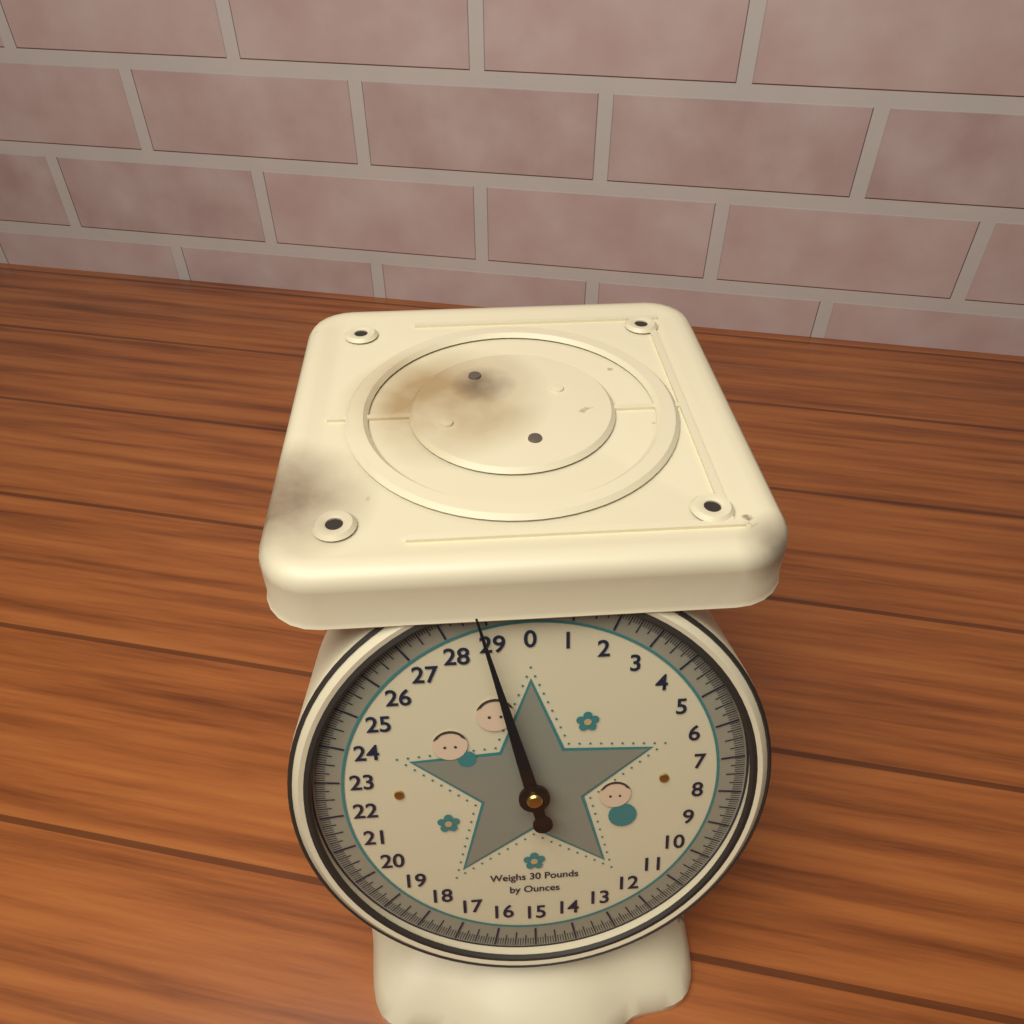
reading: 28.8750 lb
